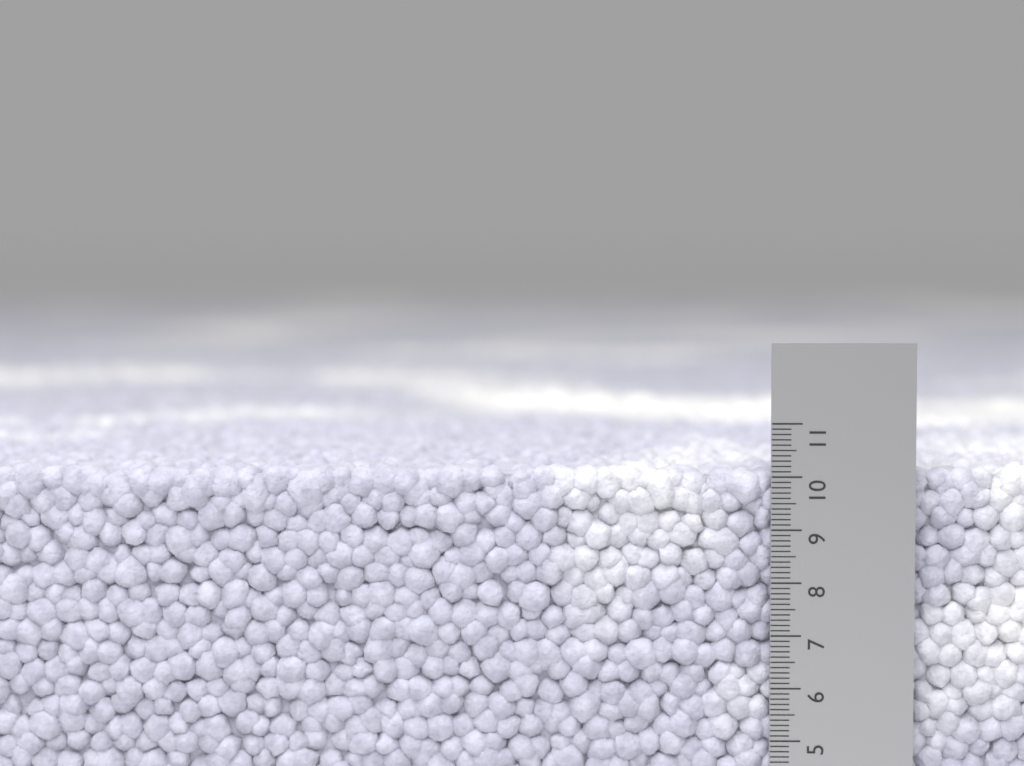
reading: 10.2 cm
